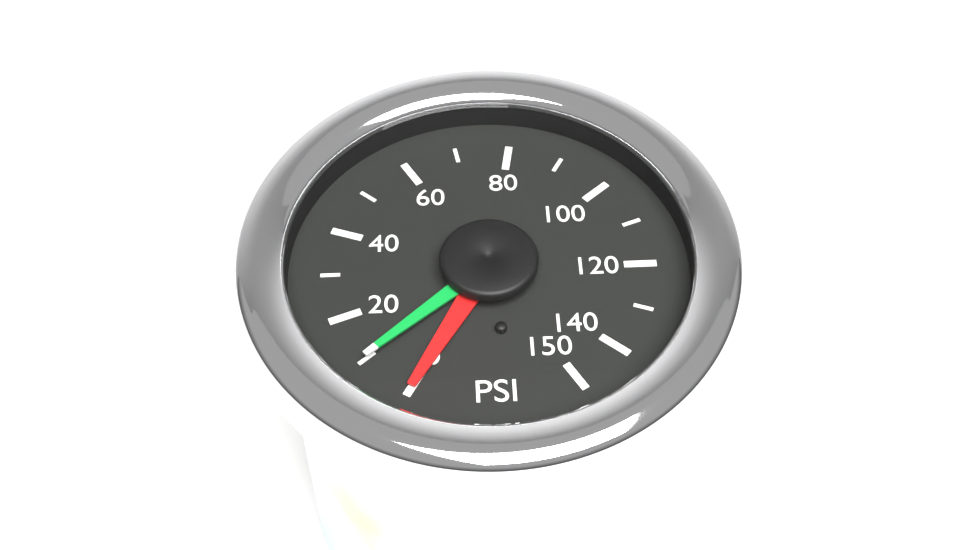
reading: 10 PSI
